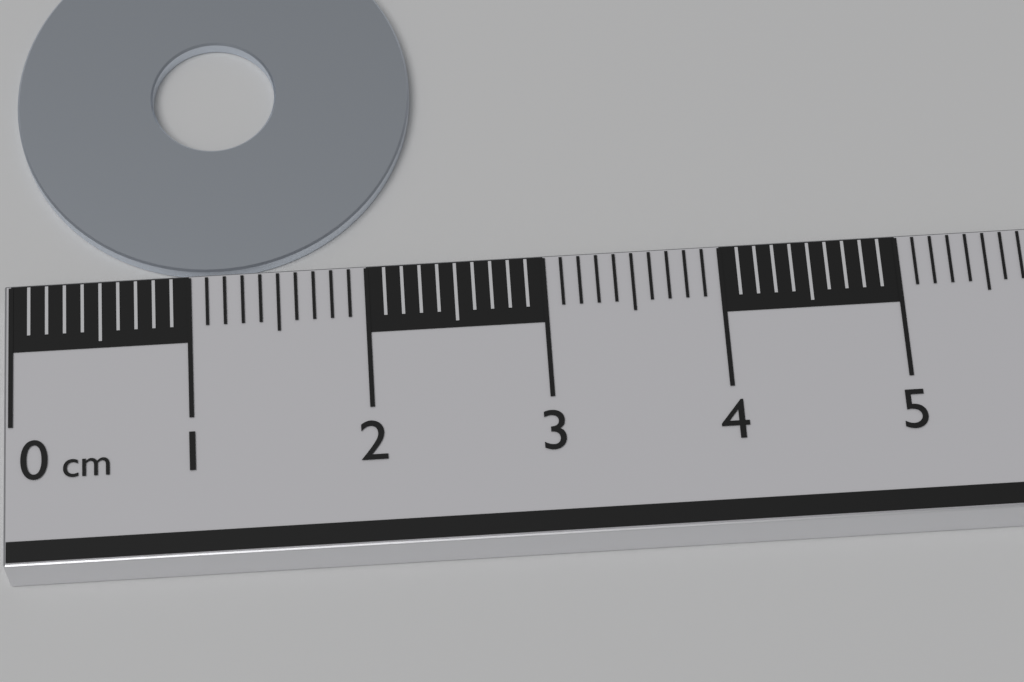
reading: 2.3 cm
